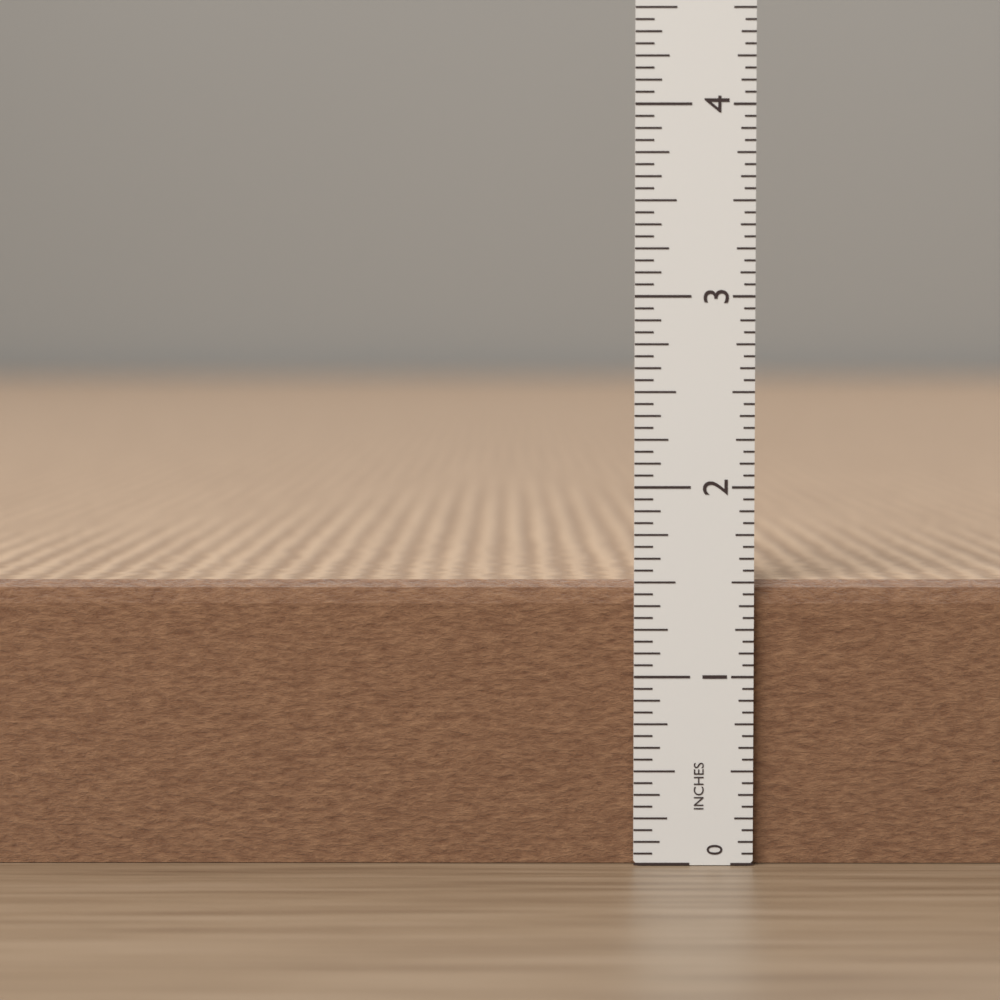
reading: 1.5000 in
